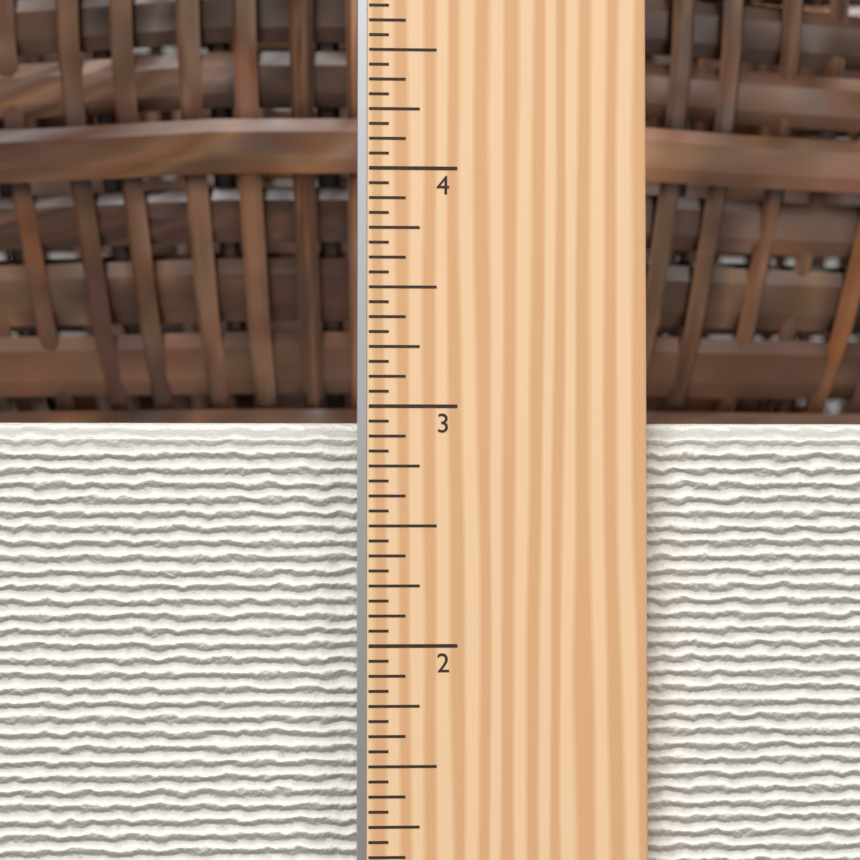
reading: 2.9375 in
